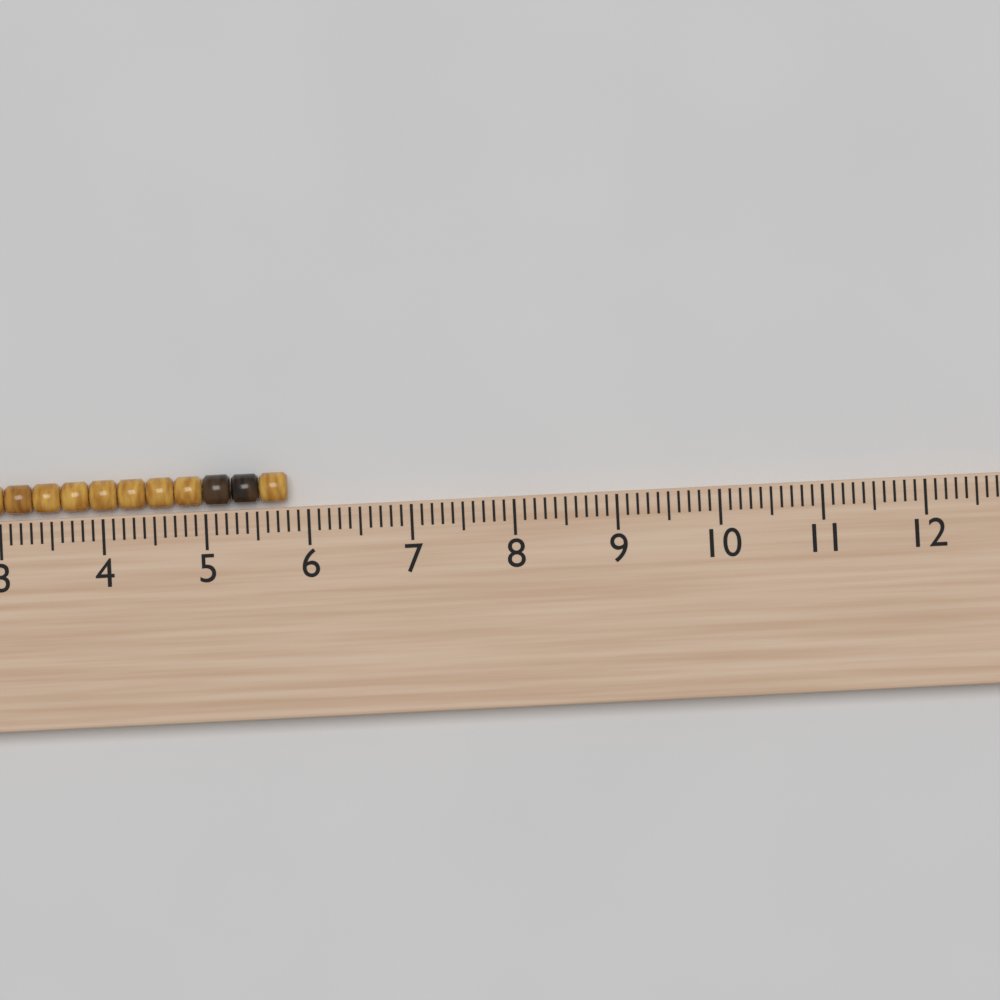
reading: 5.8 cm
